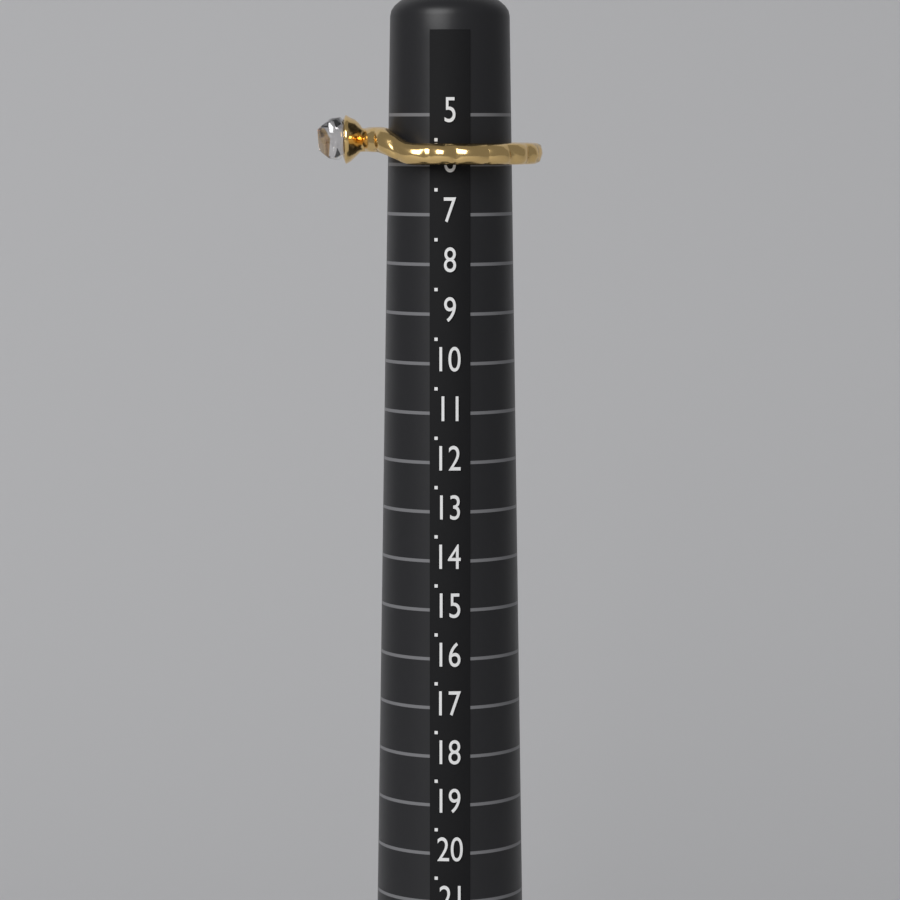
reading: 6.0 (no unit)
